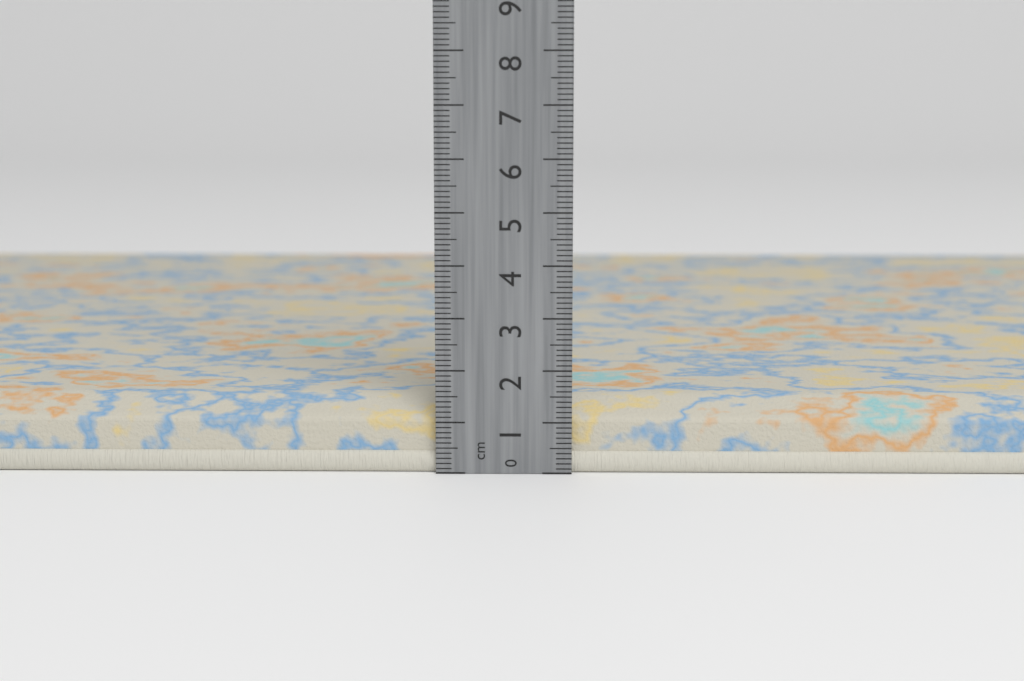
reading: 1.4 cm
